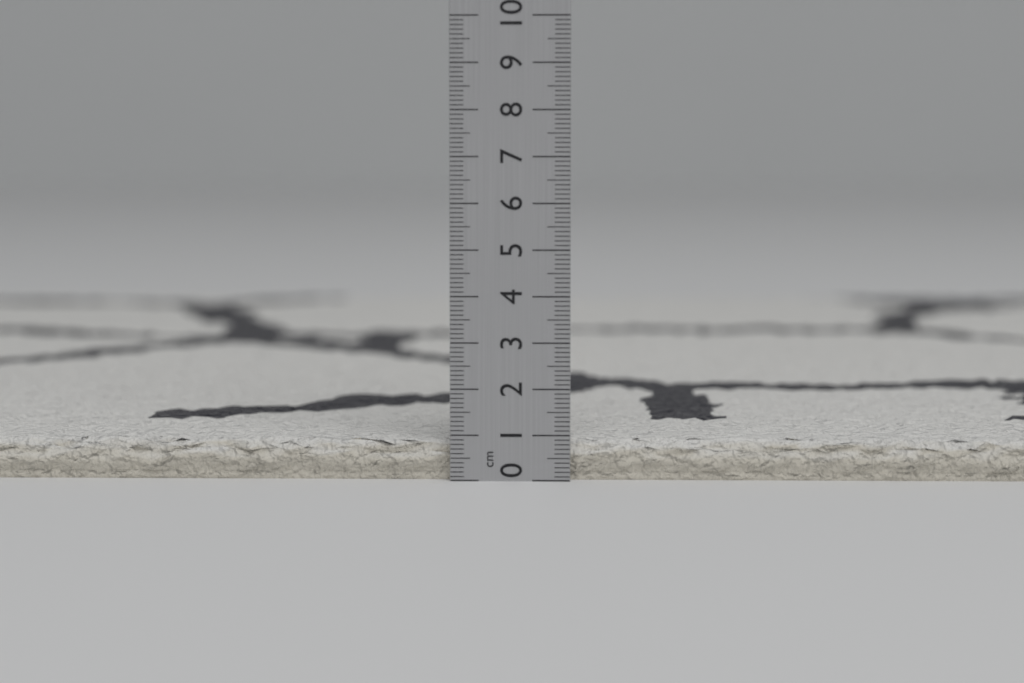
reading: 0.9 cm
